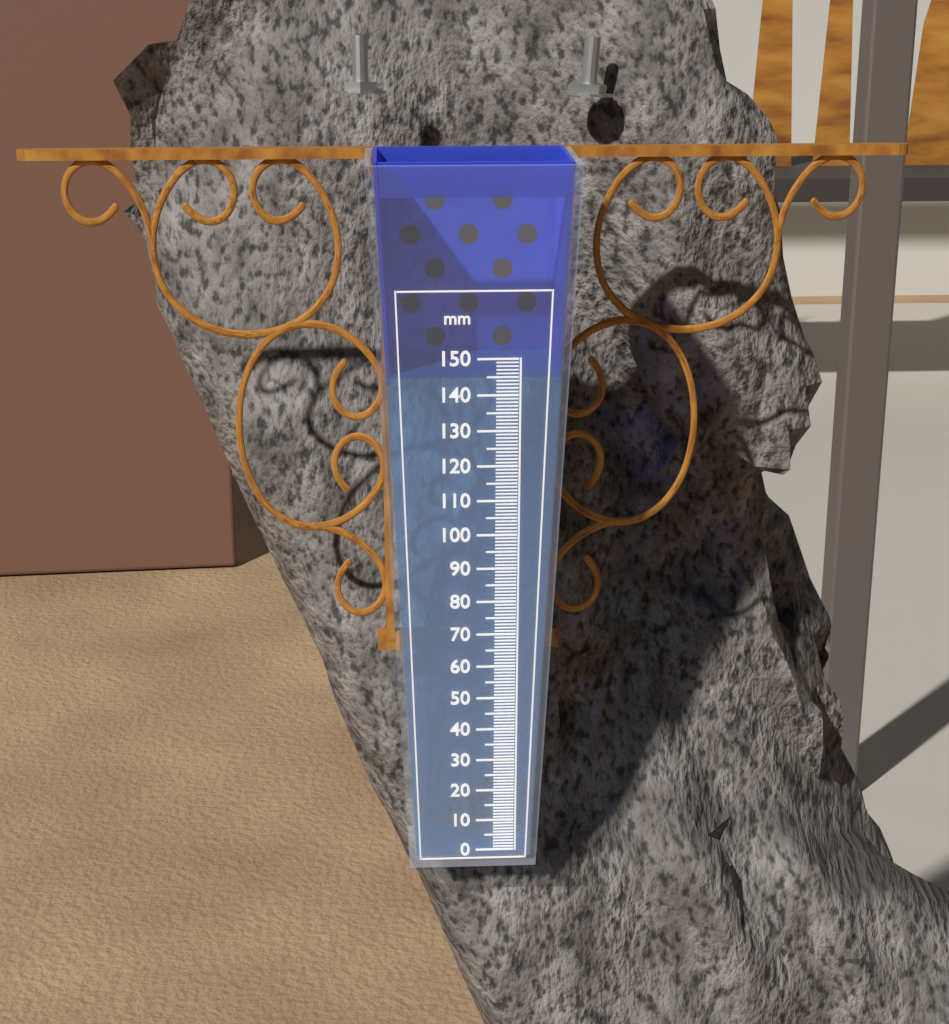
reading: 145 mm
